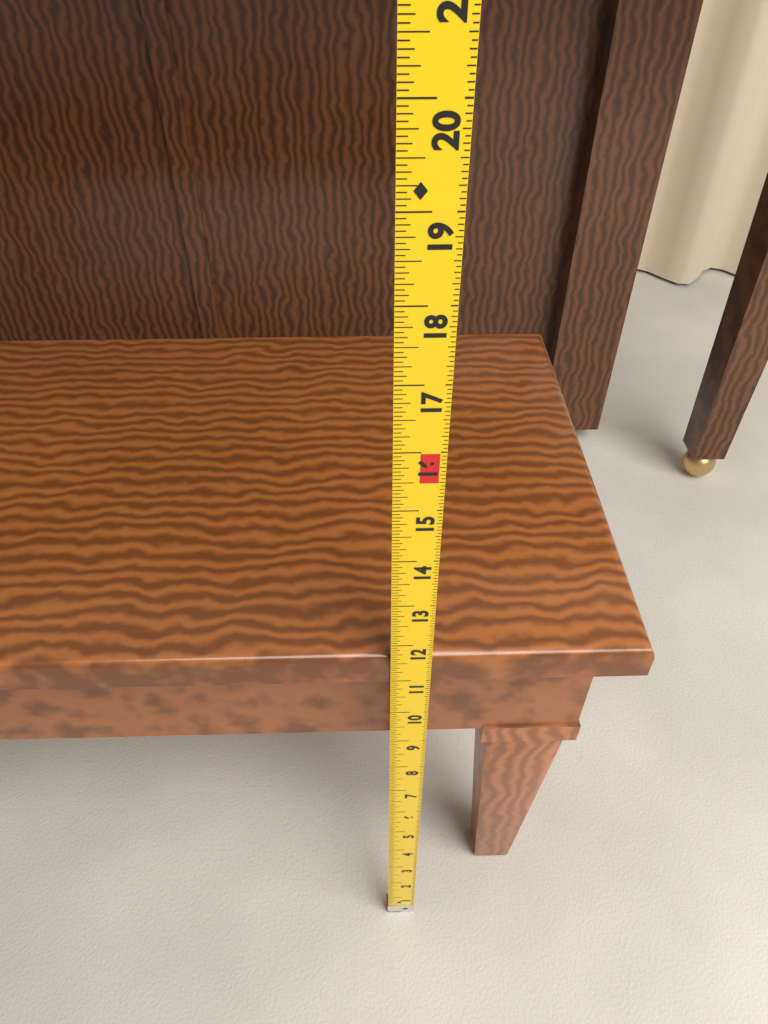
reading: 11.6250 in
